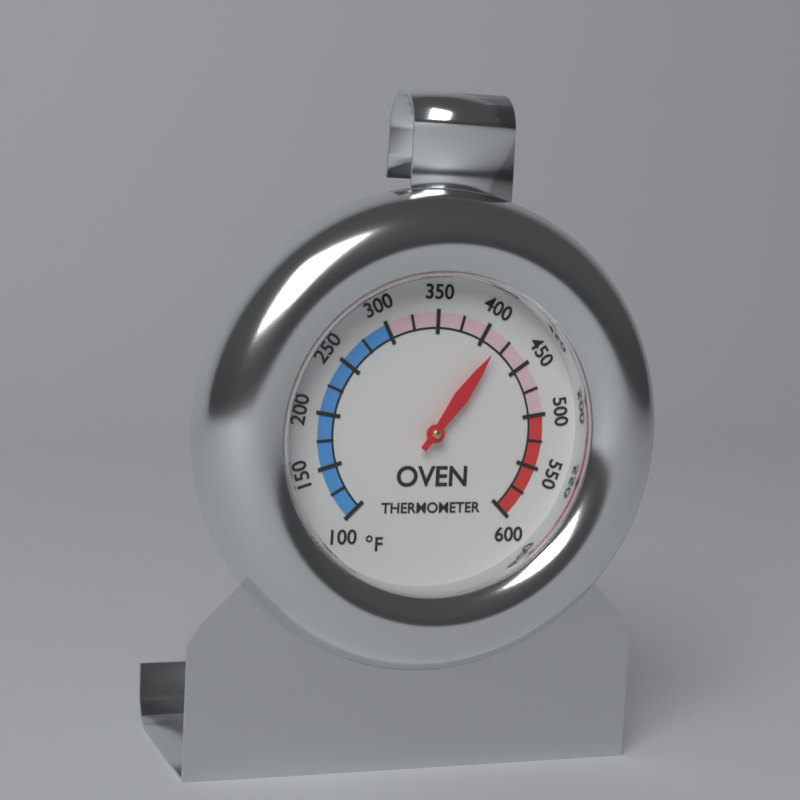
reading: 415 °F
